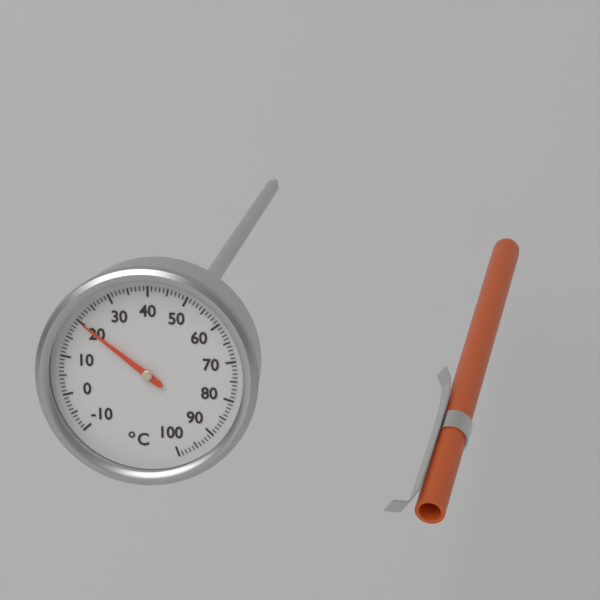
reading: 20 °C
